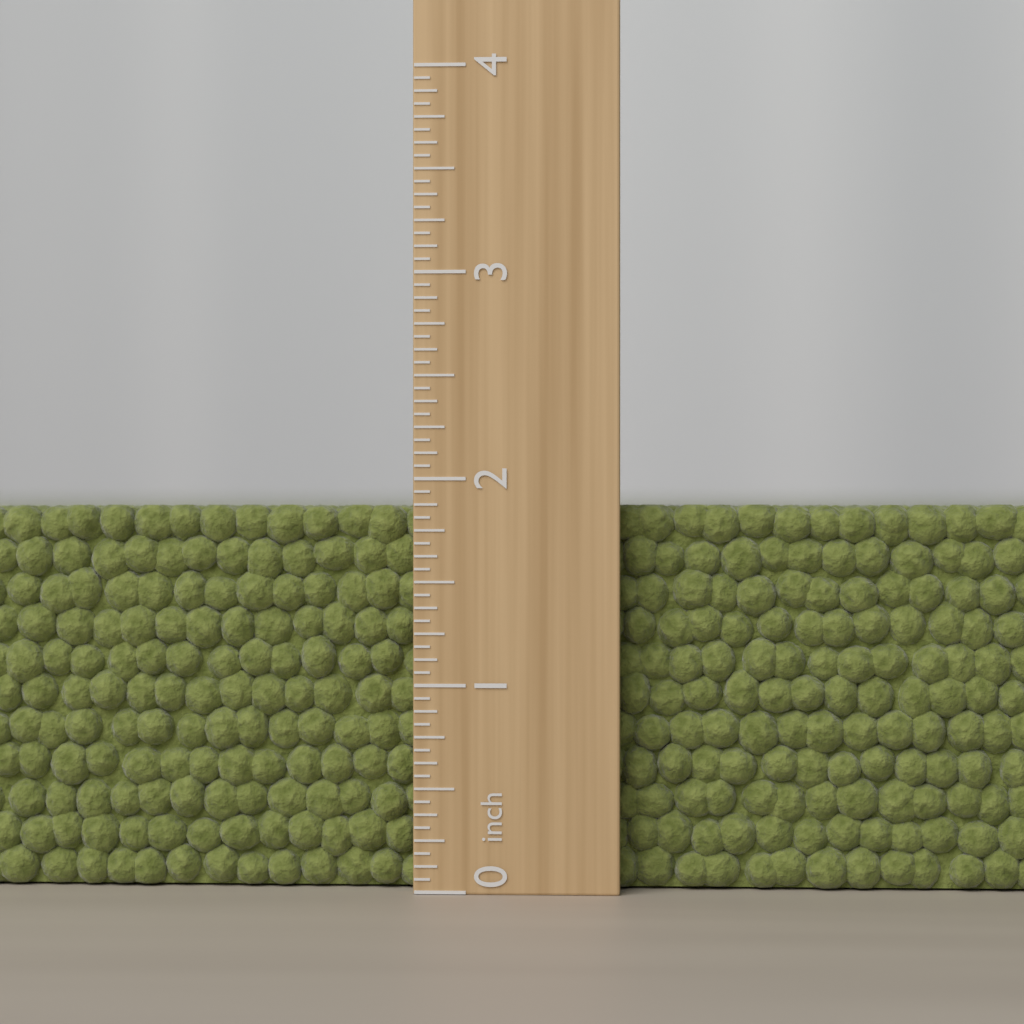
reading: 1.8750 inch
